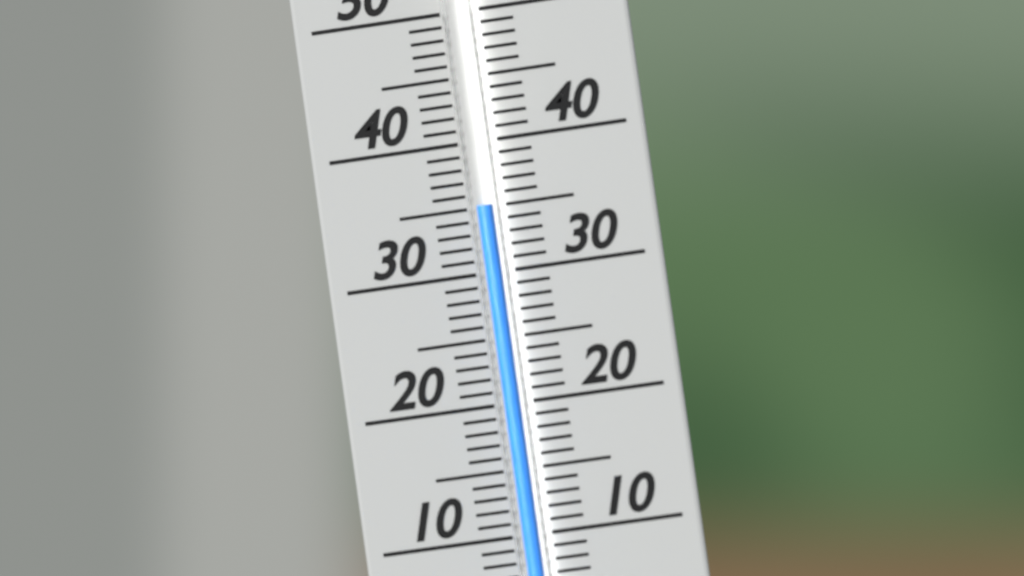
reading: 35 (no unit)
